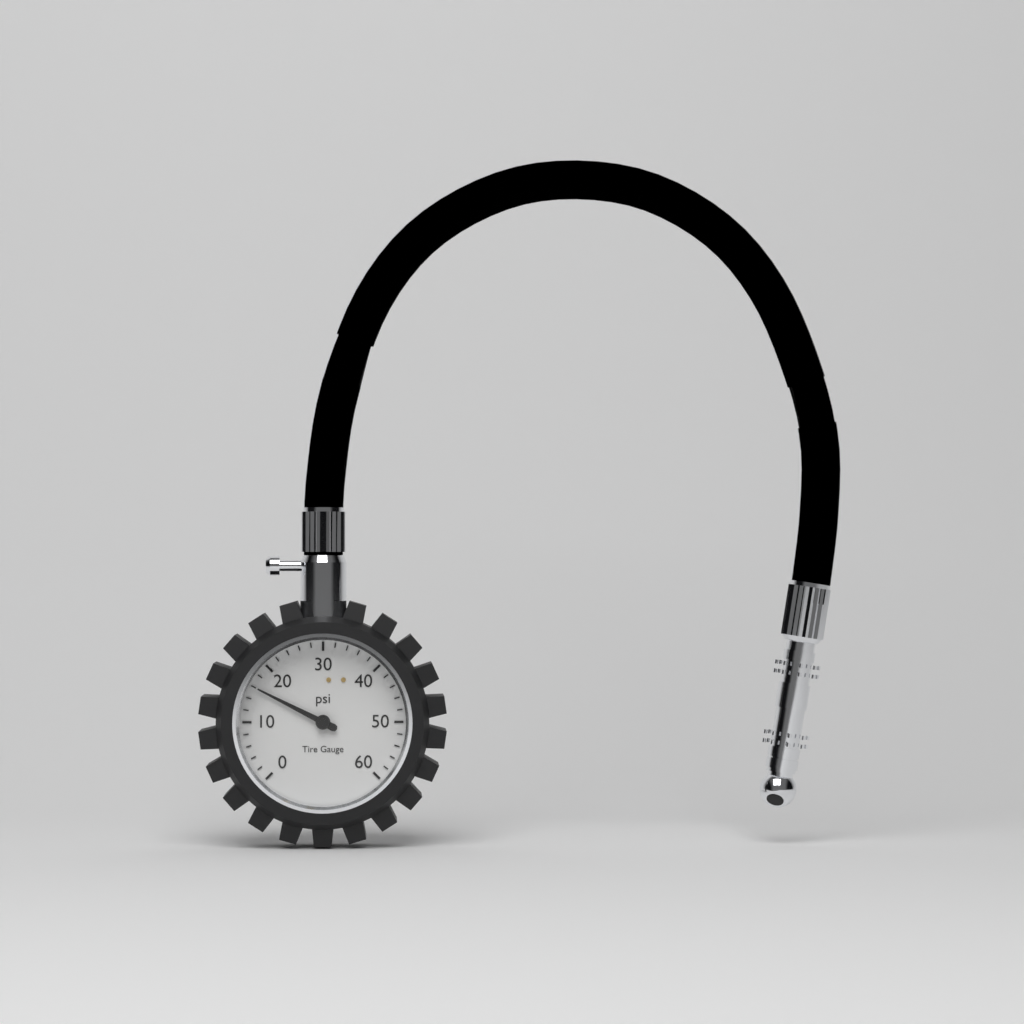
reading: 16 psi
